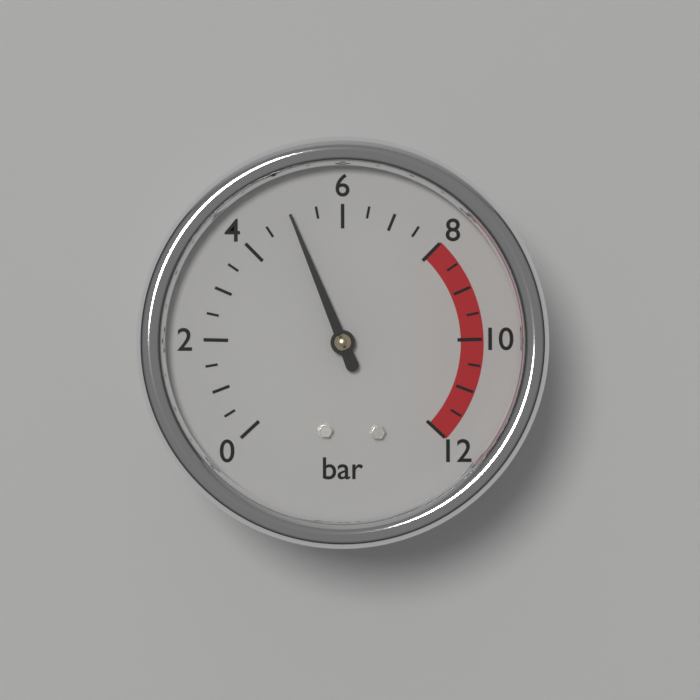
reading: 5.0 bar
